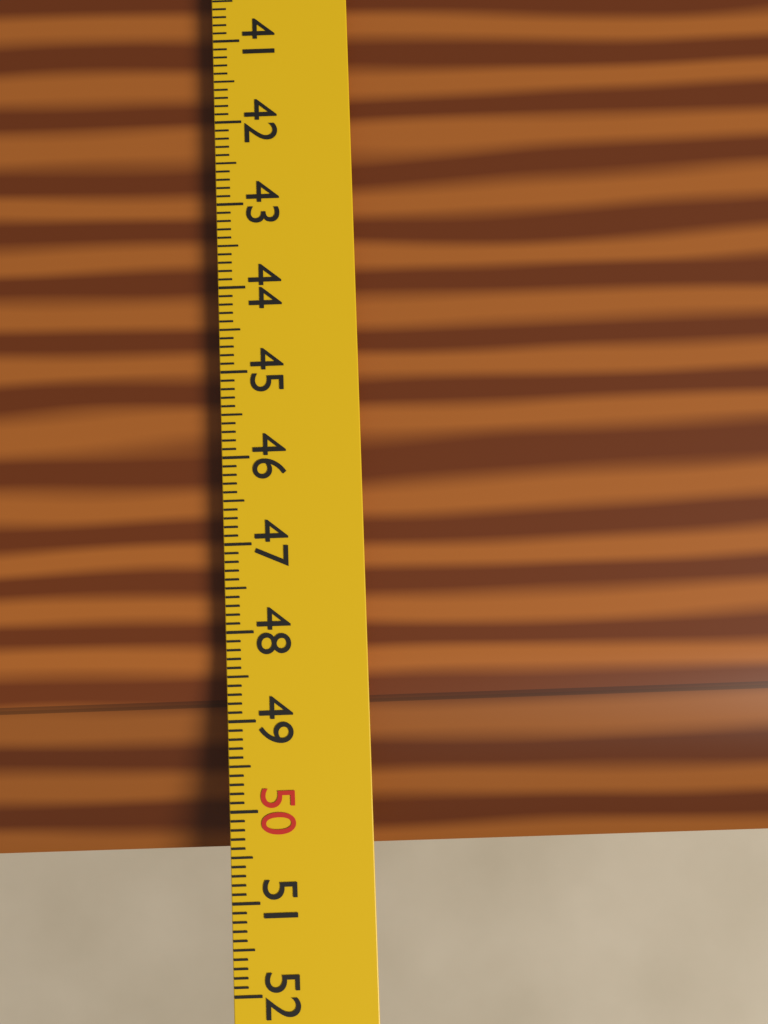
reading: 50.6 cm
